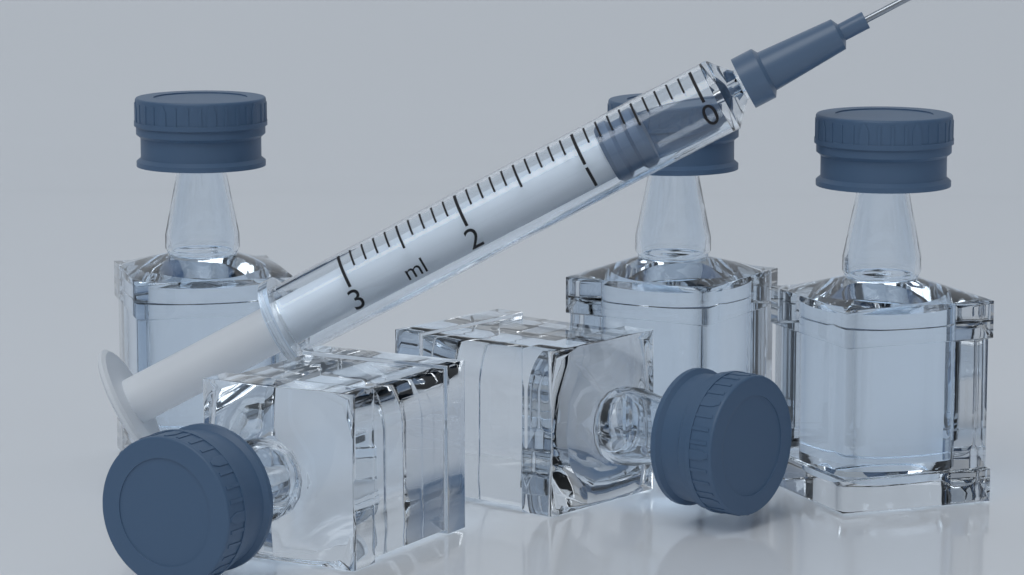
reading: 0.5 ml
